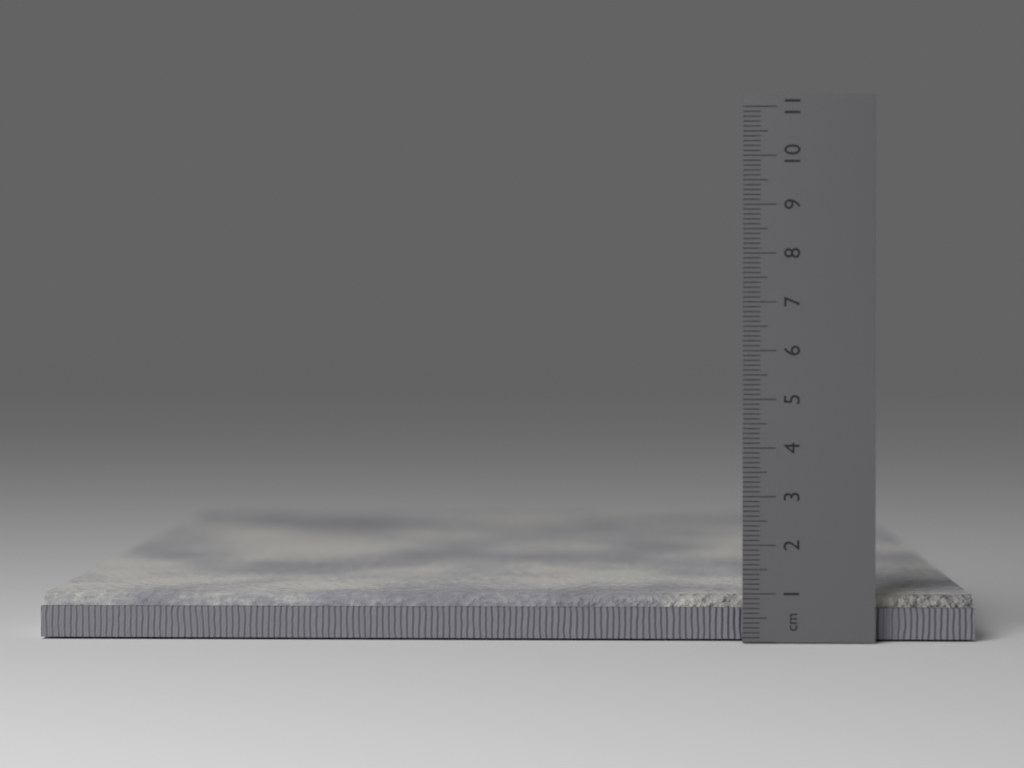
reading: 0.9 cm
